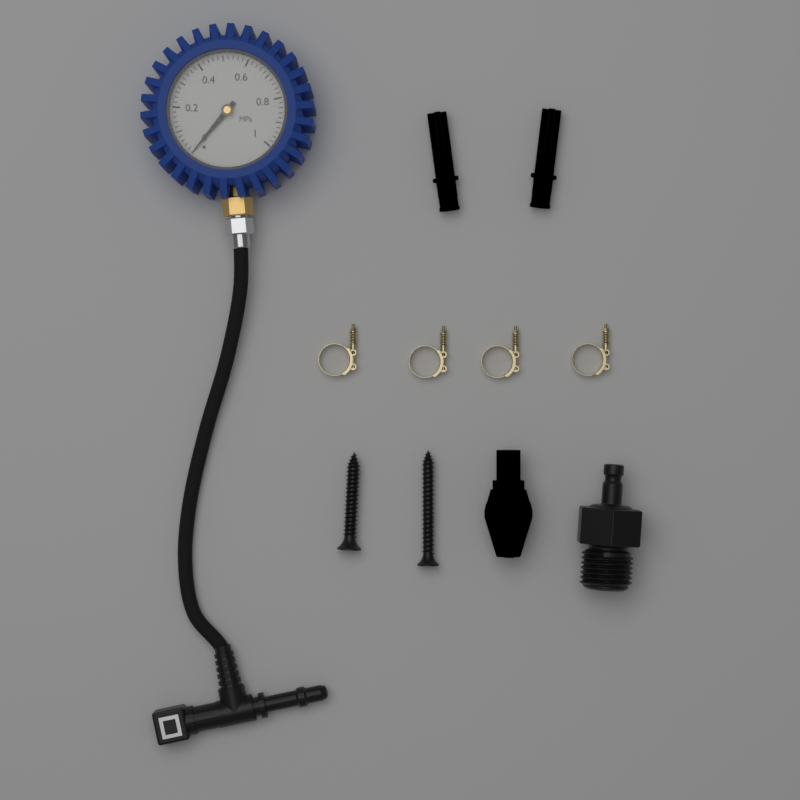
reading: 0.00 MPa
